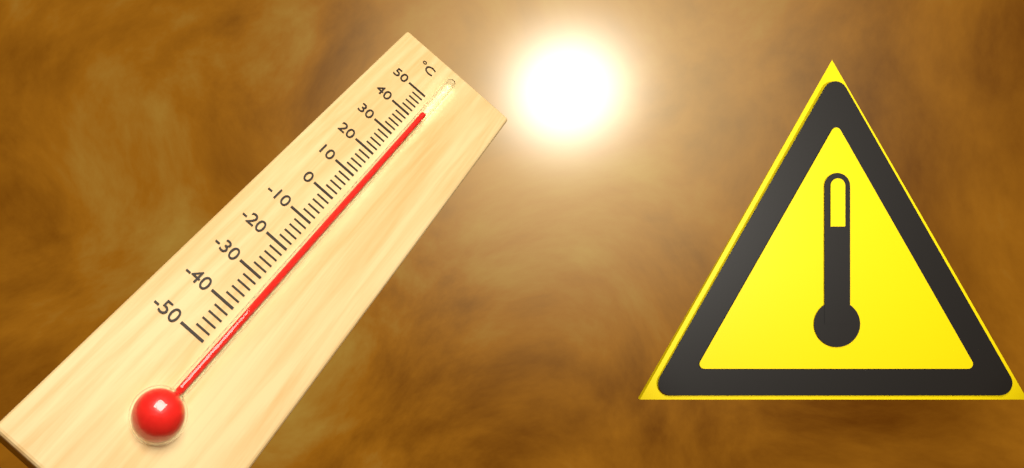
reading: 42 °C
